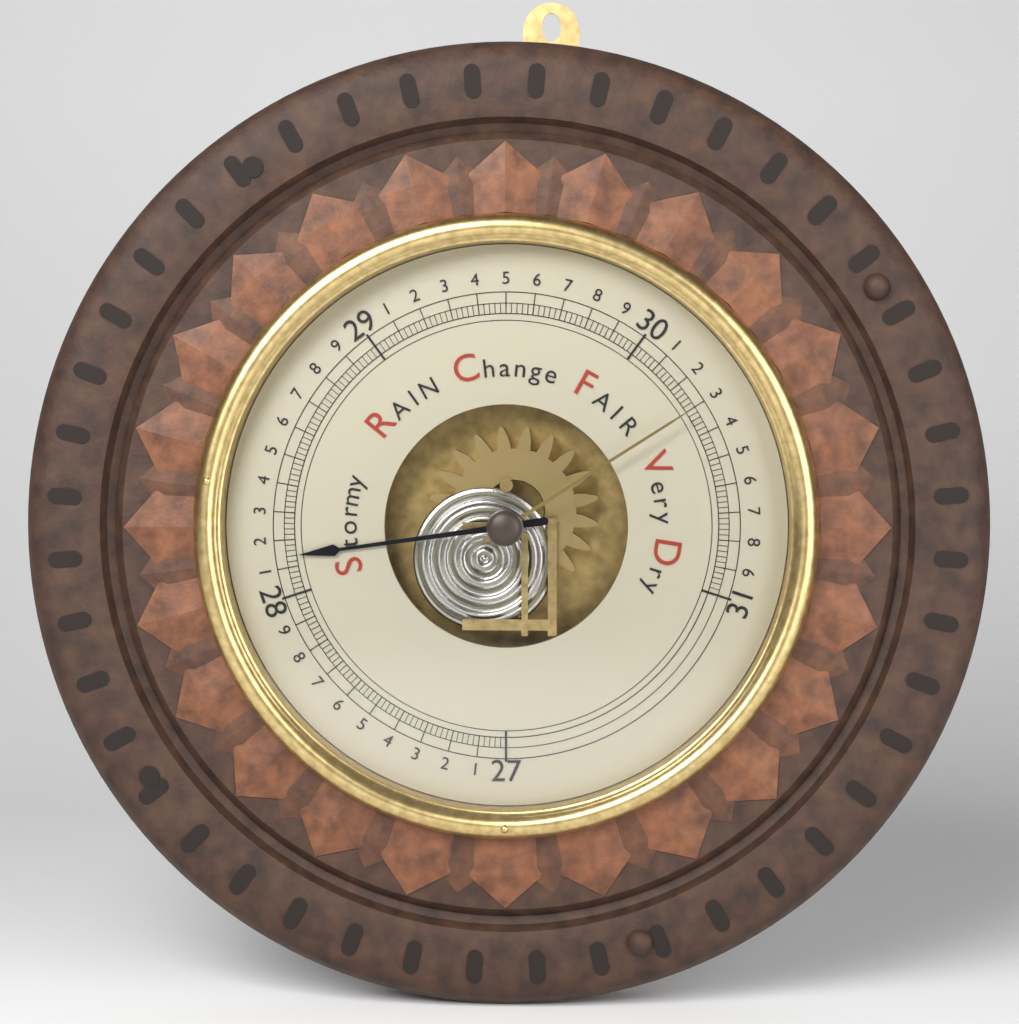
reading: 28.14 inHg
